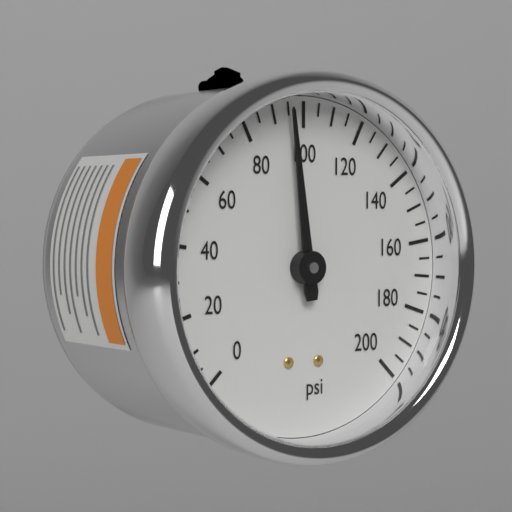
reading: 95 psi
